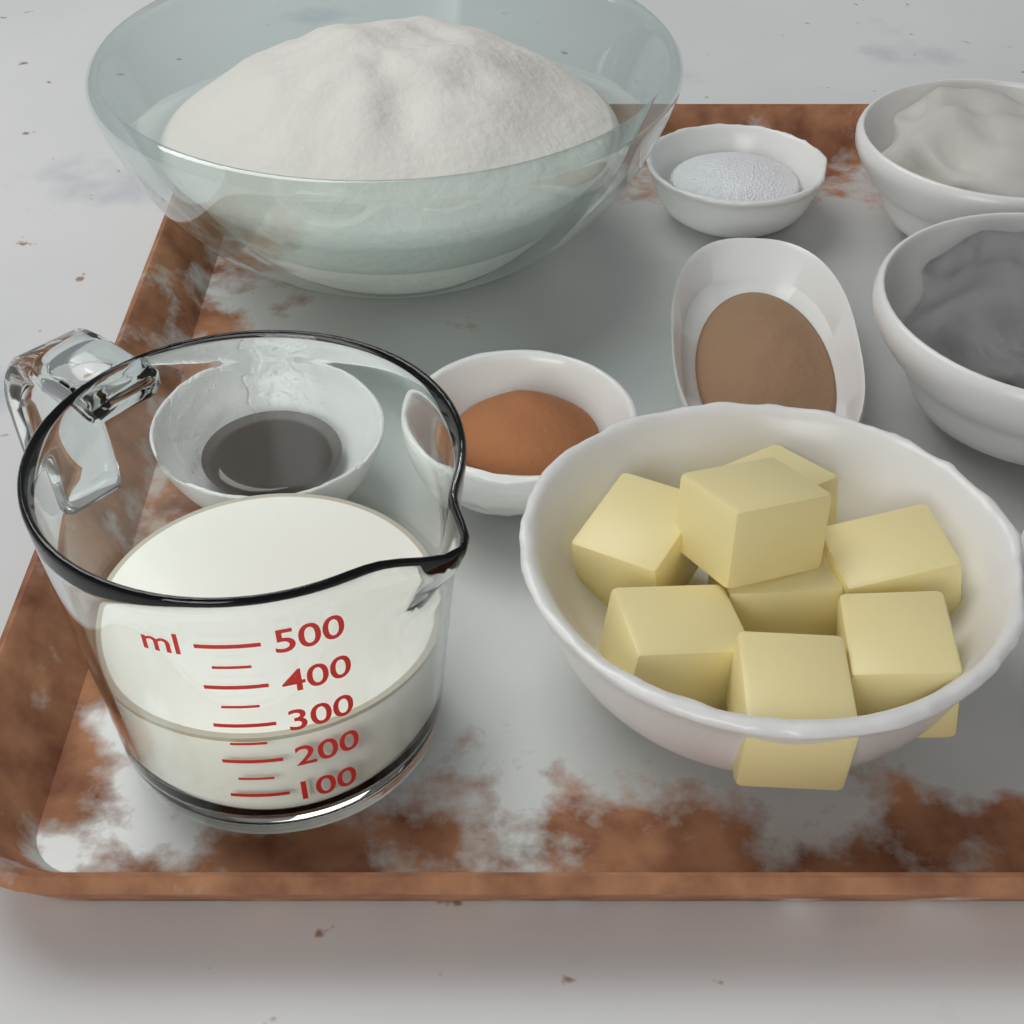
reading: 250 ml
